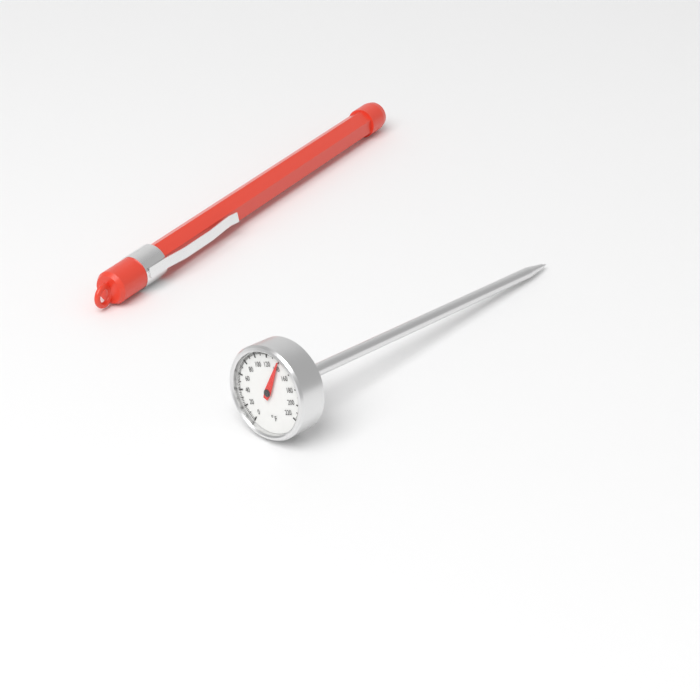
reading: 140 °F
